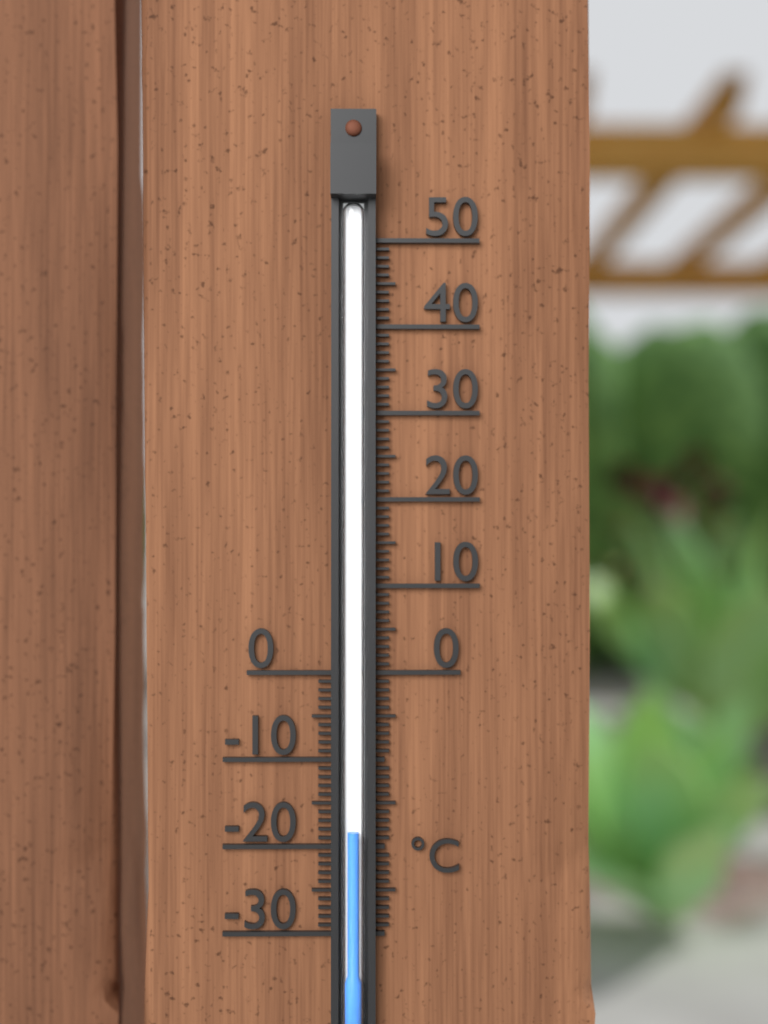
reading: -18 °C
